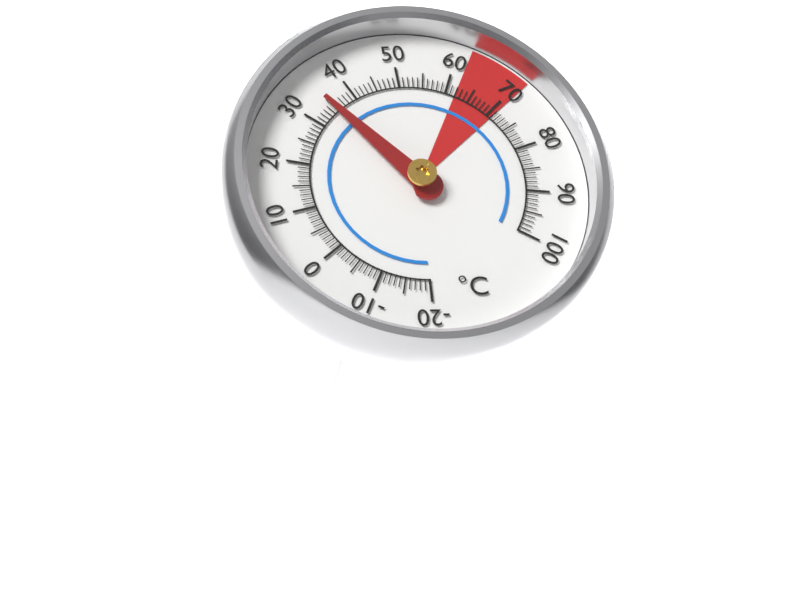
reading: 35 °C
